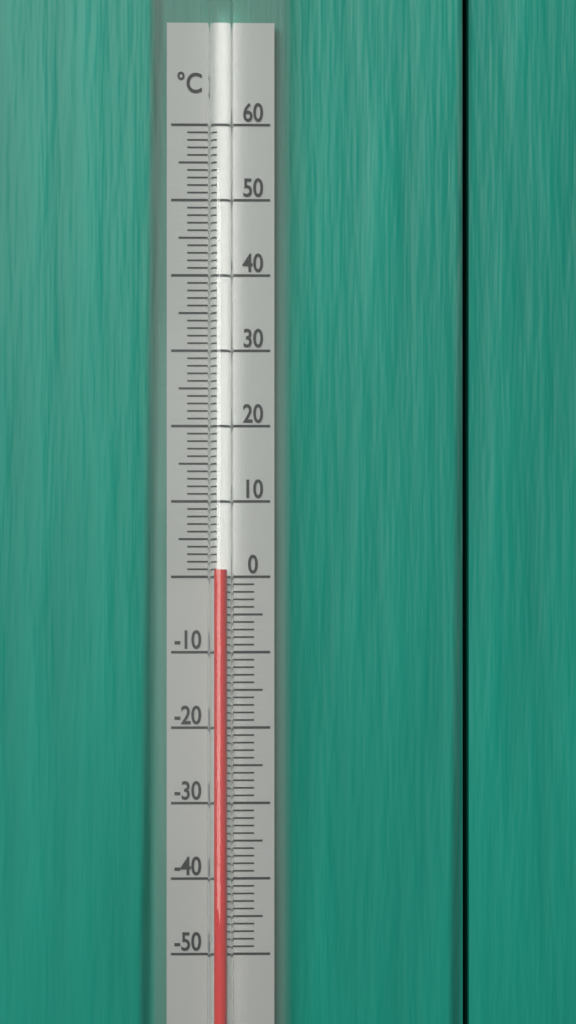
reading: 1 °C
